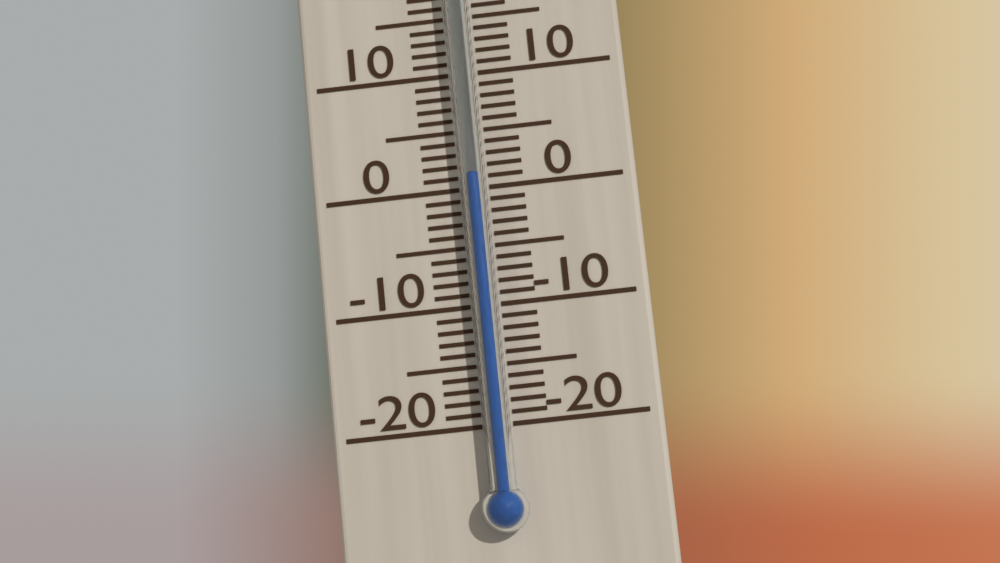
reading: 1 °C
